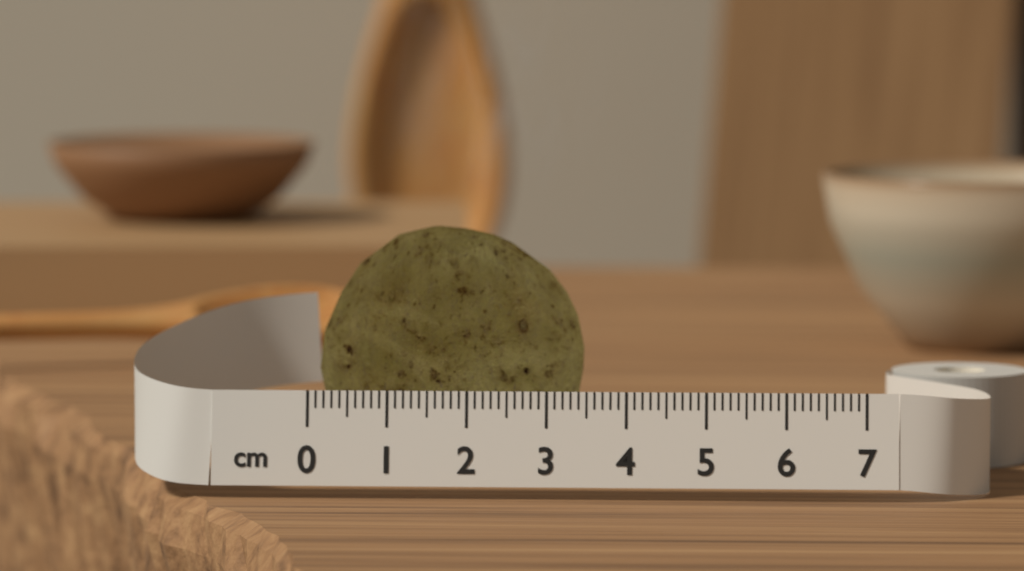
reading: 3.4 cm
